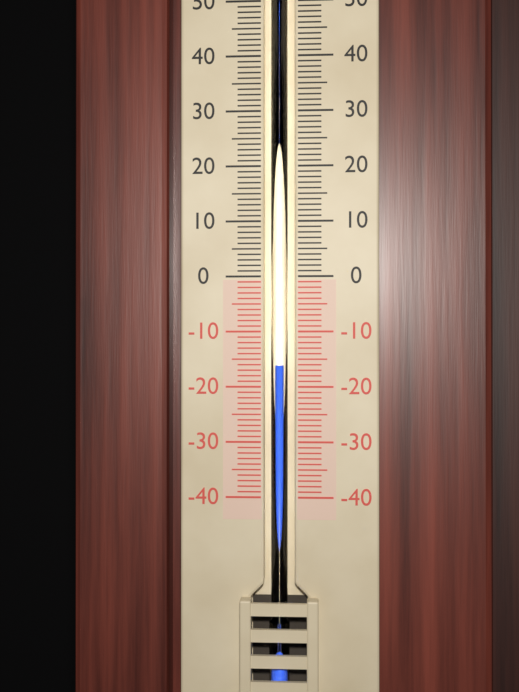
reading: -16 (no unit)
